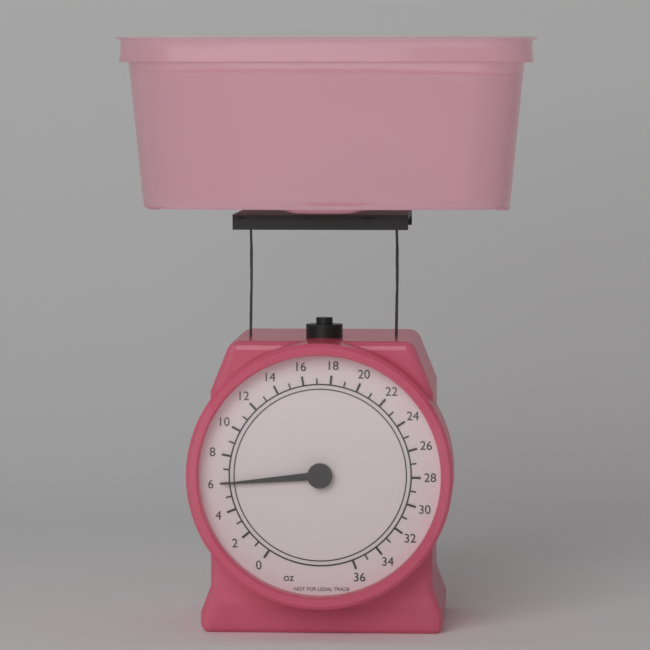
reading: 6 oz
